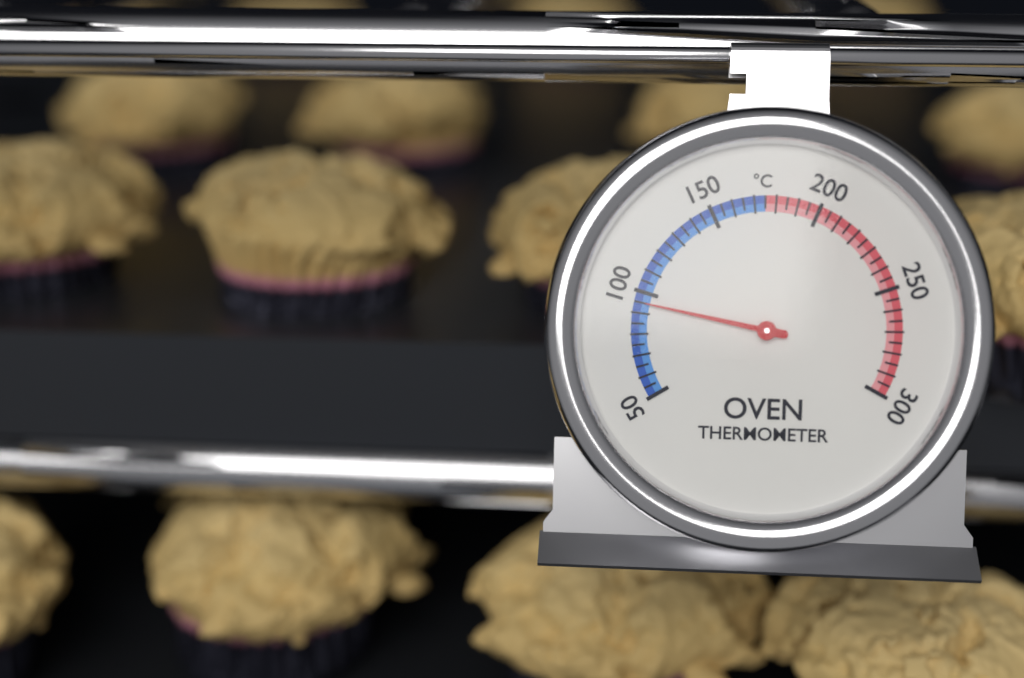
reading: 95 °C
